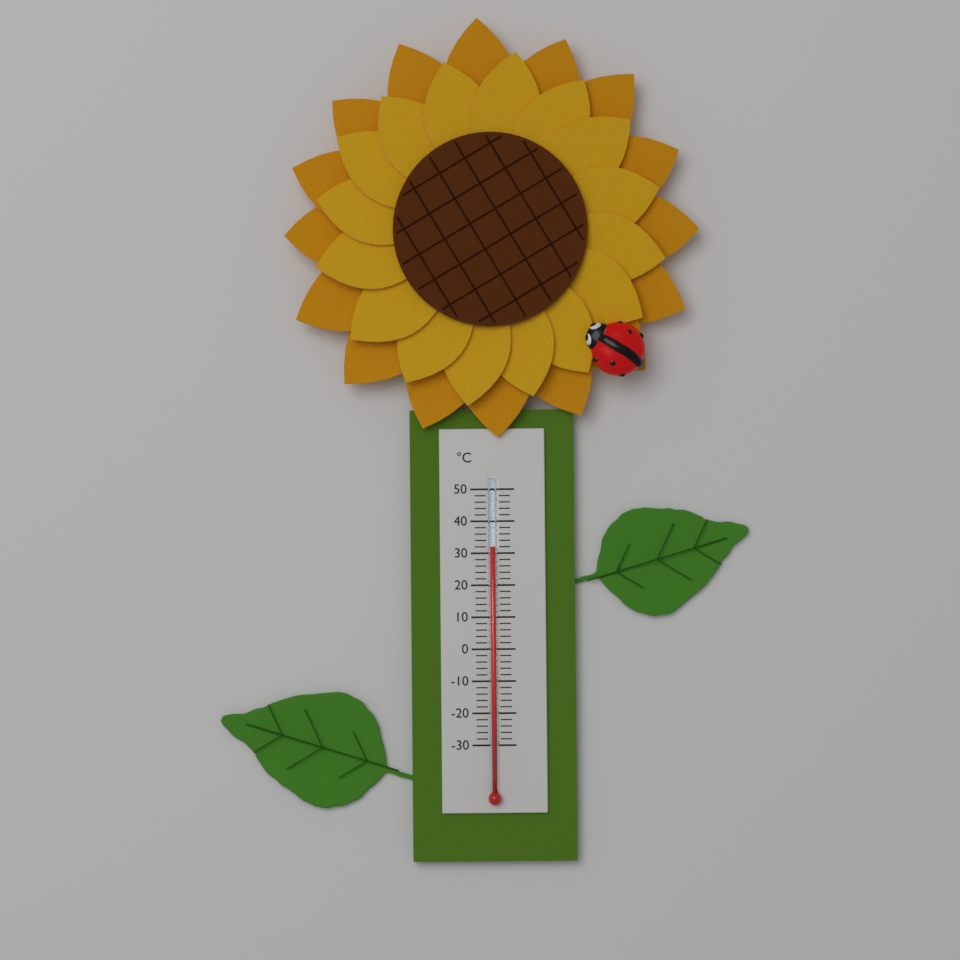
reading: 32 °C
